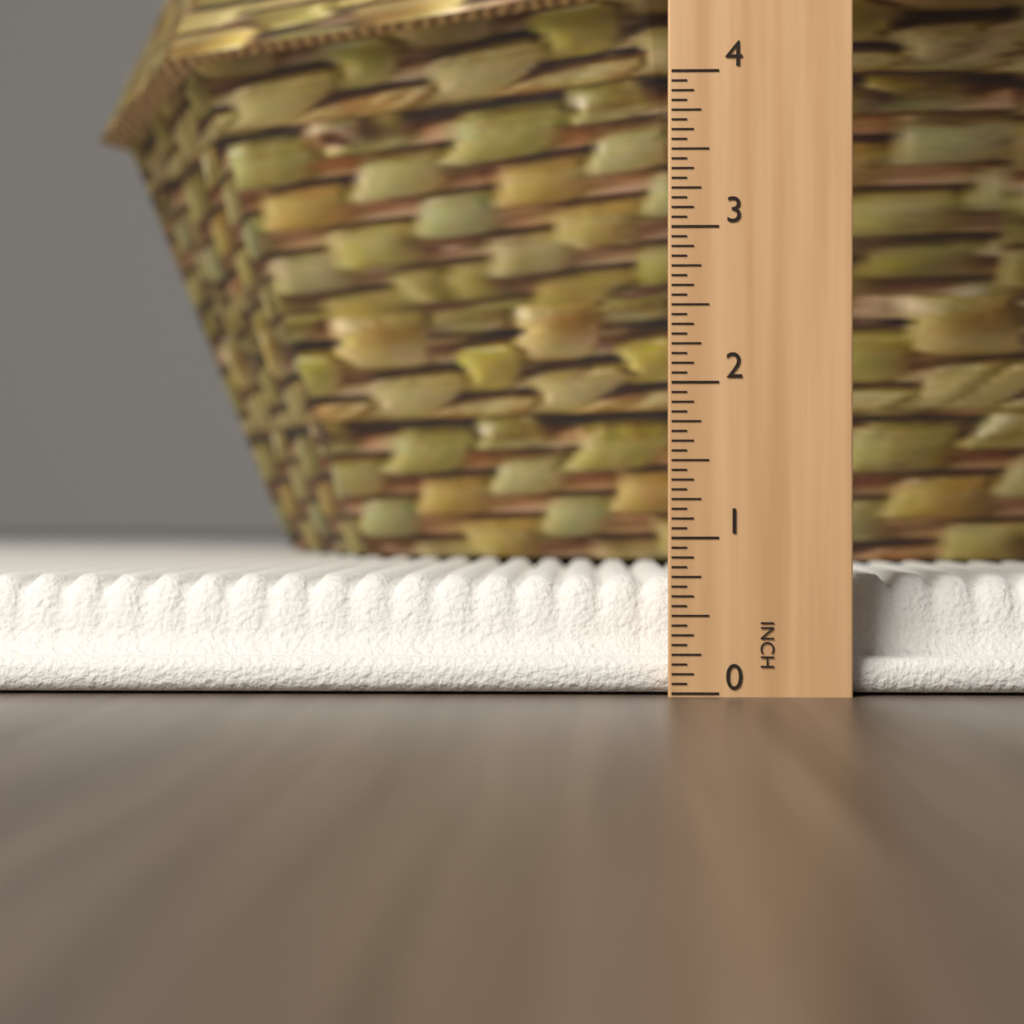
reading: 0.7500 in
